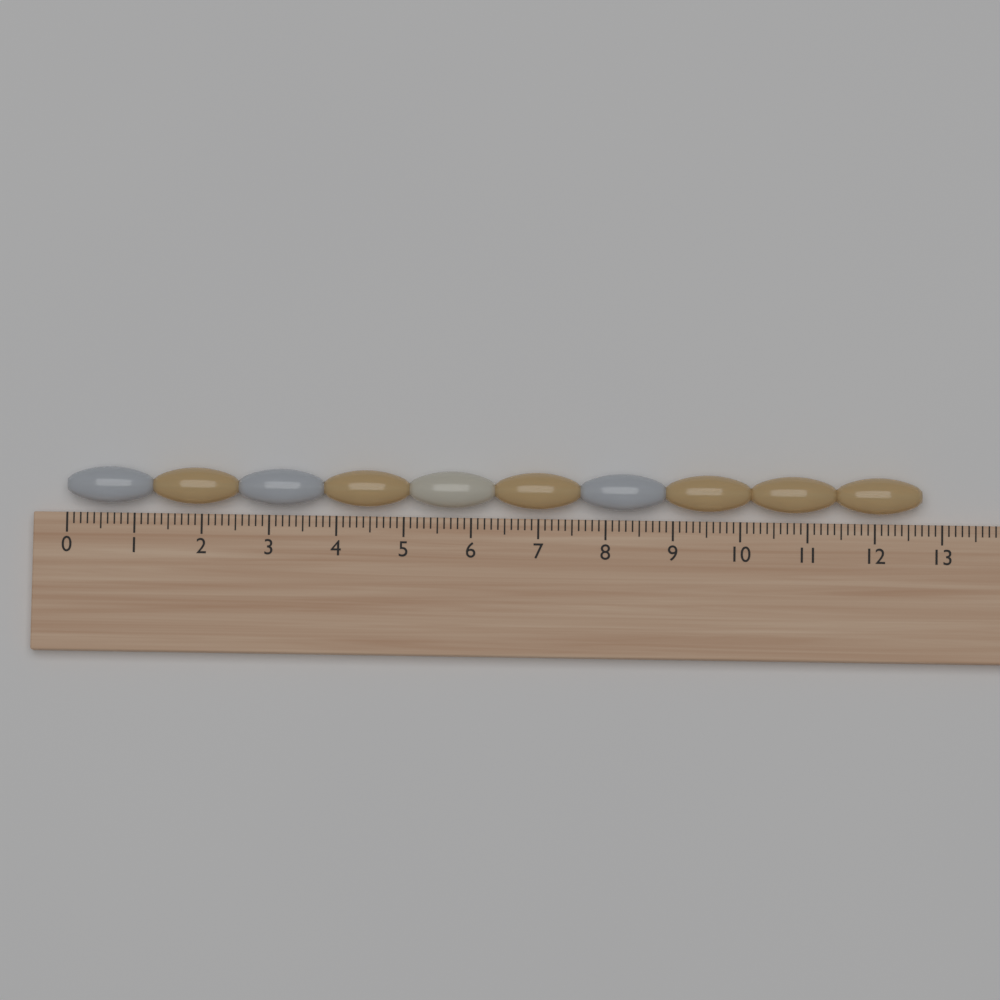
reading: 12.7 (no unit)
